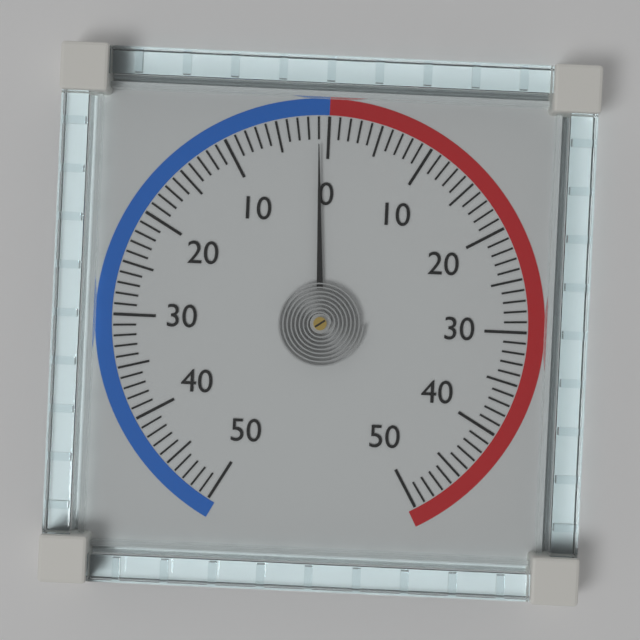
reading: -1 (no unit)
